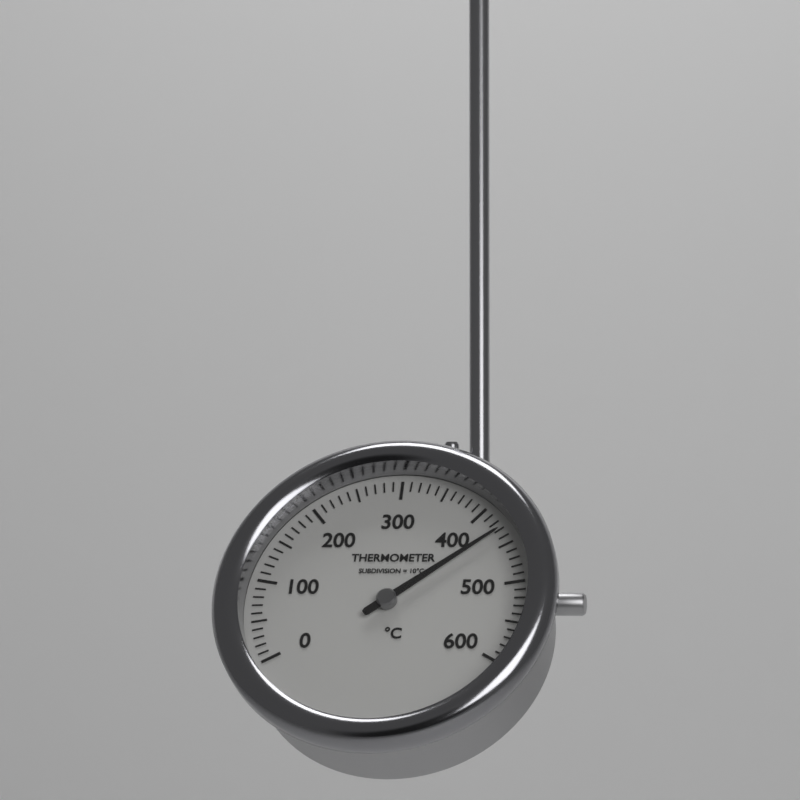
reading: 430 °C
